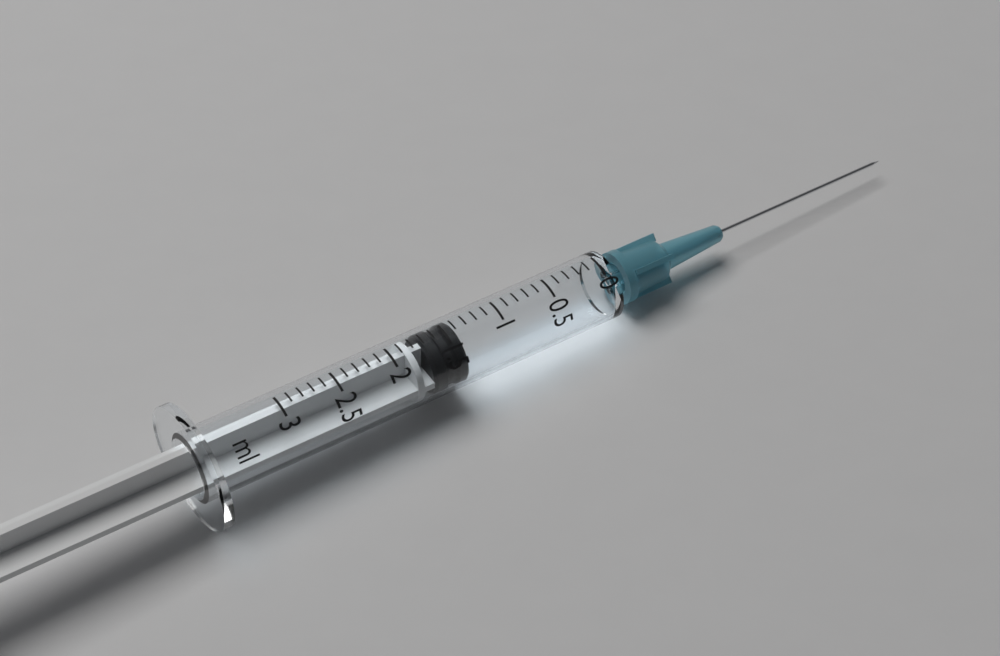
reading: 1.4 ml
